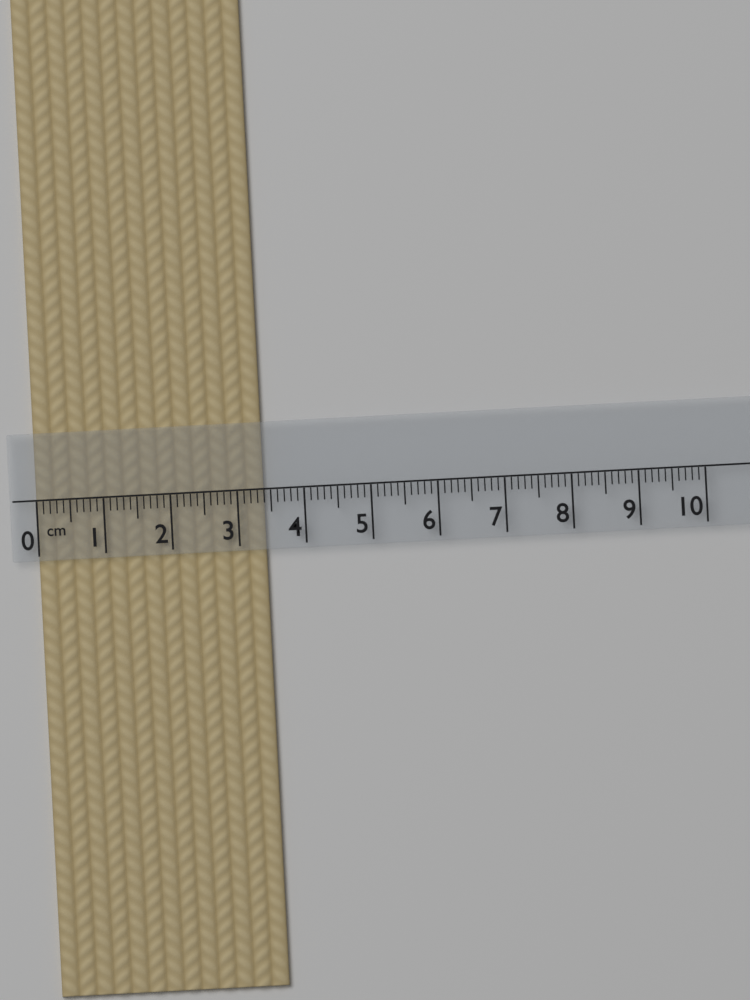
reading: 3.4 cm
